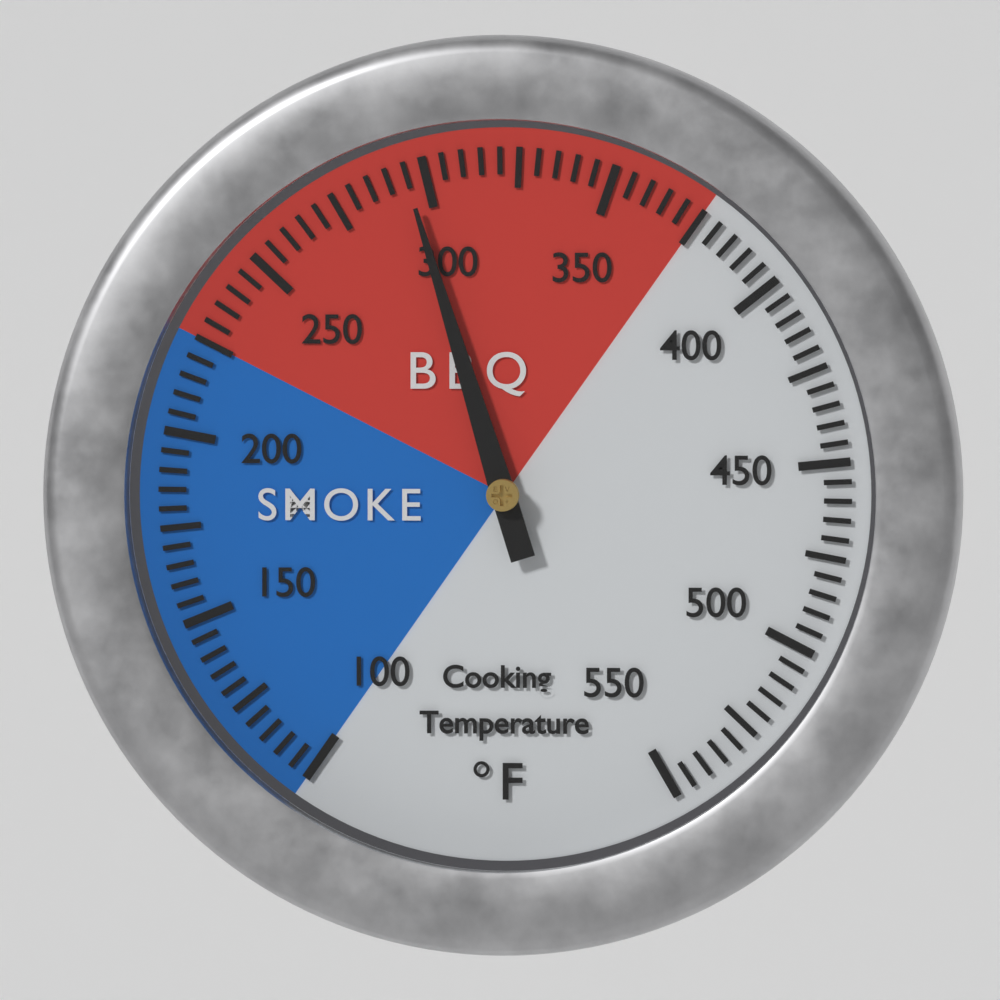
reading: 295 °F
